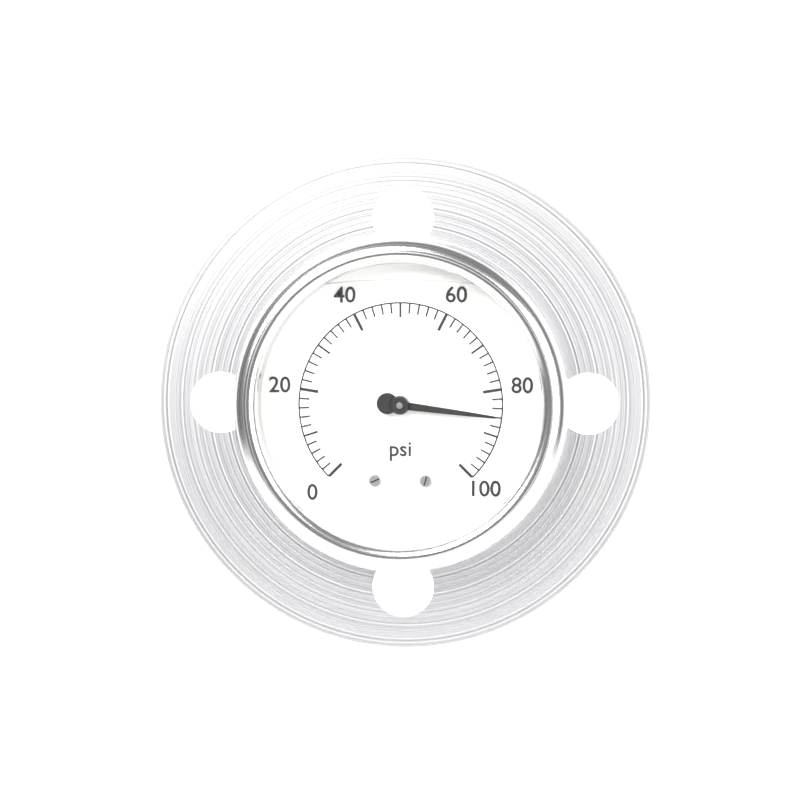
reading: 86 psi
